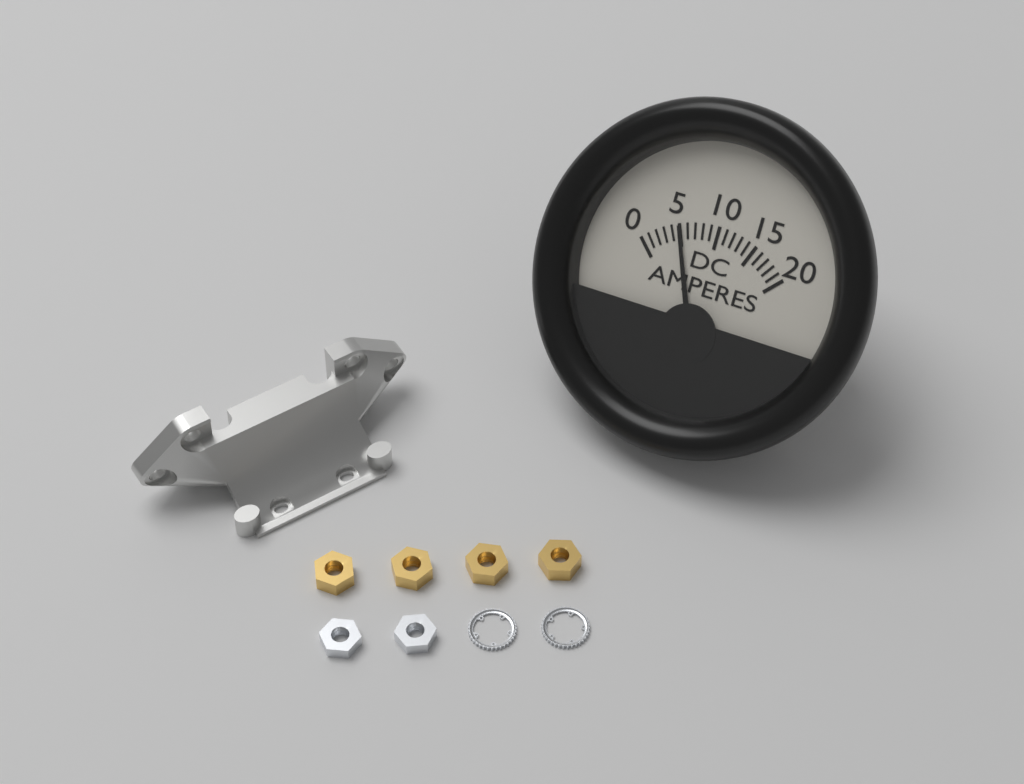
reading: 5 A
